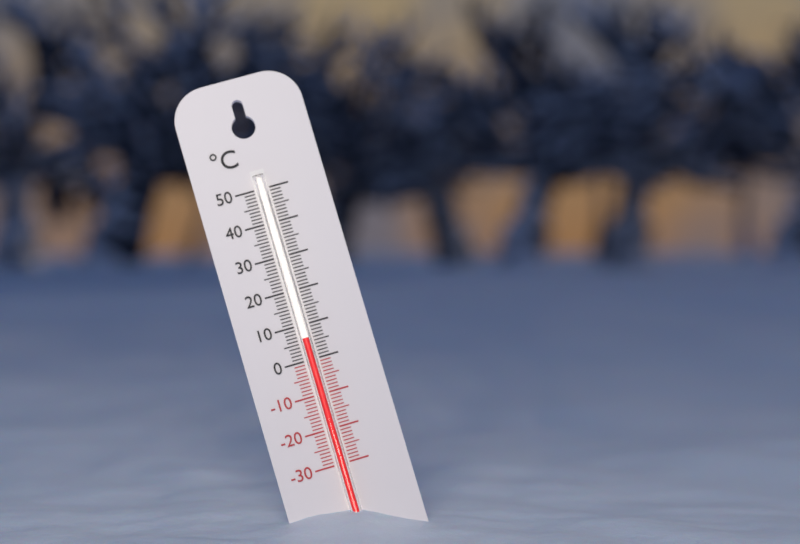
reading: 6 °C
